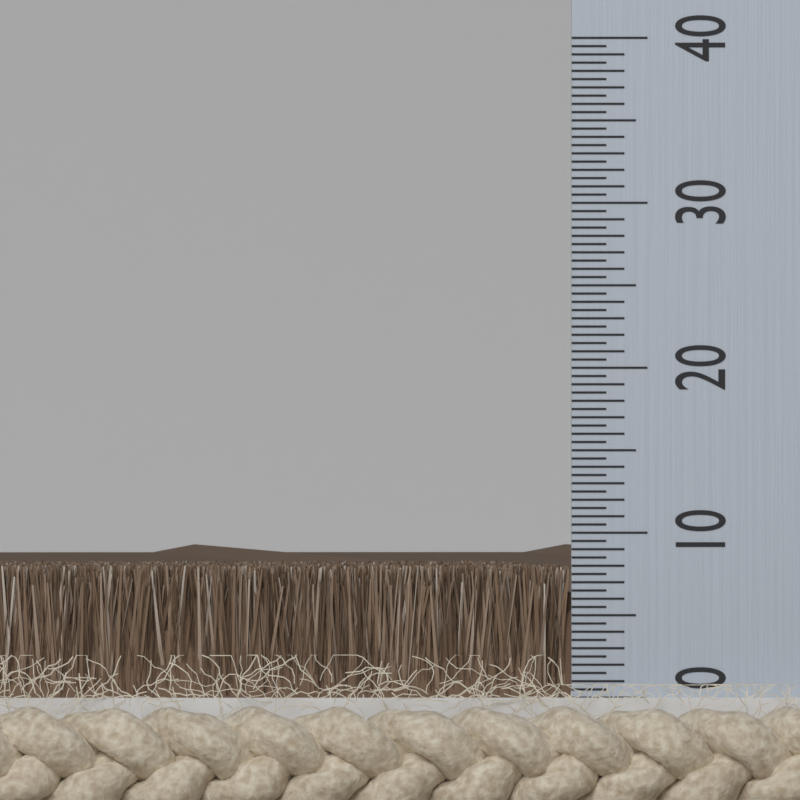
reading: 8.0 (no unit)
